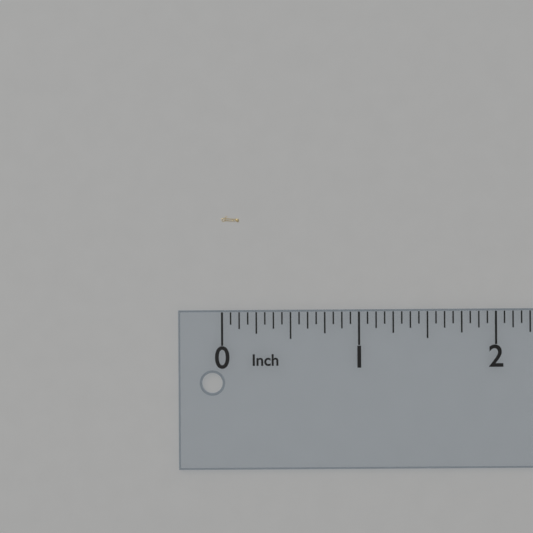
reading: 0.1250 in
